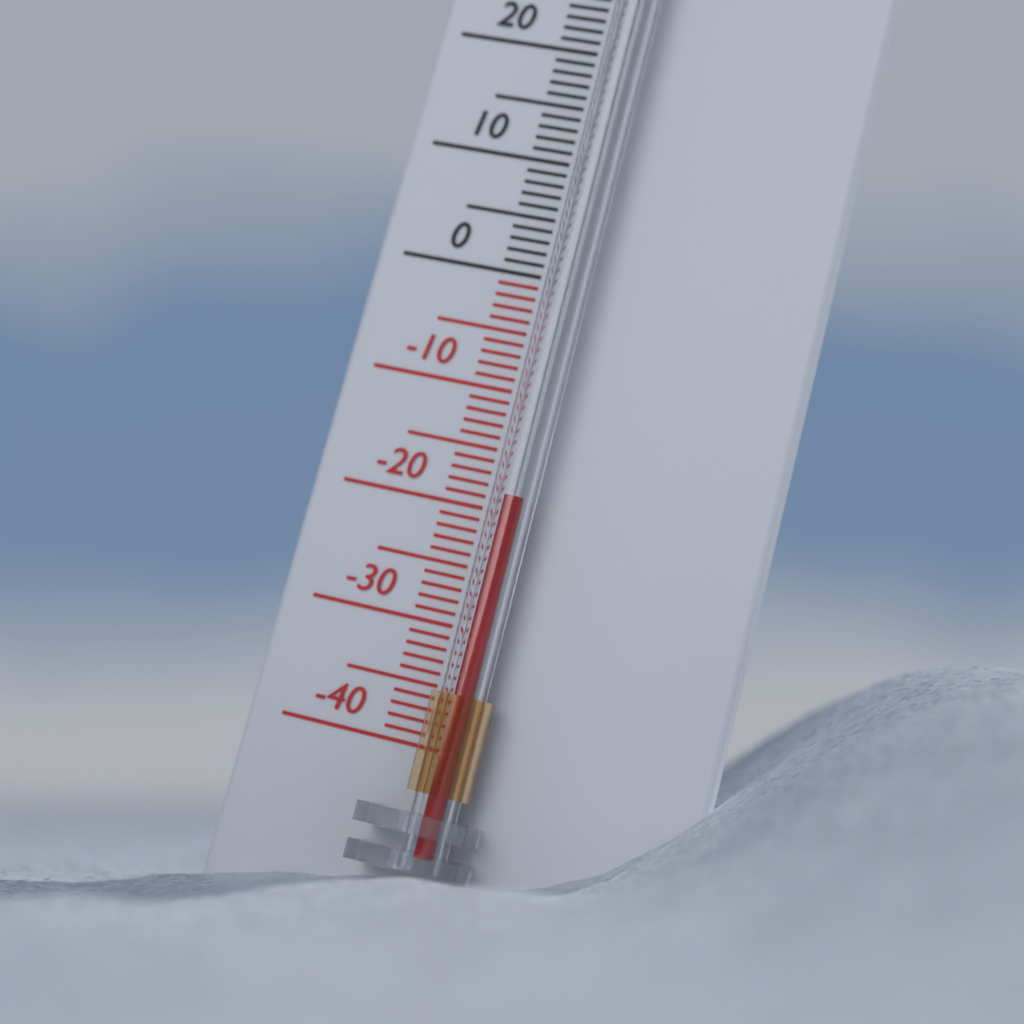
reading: -19 °C
